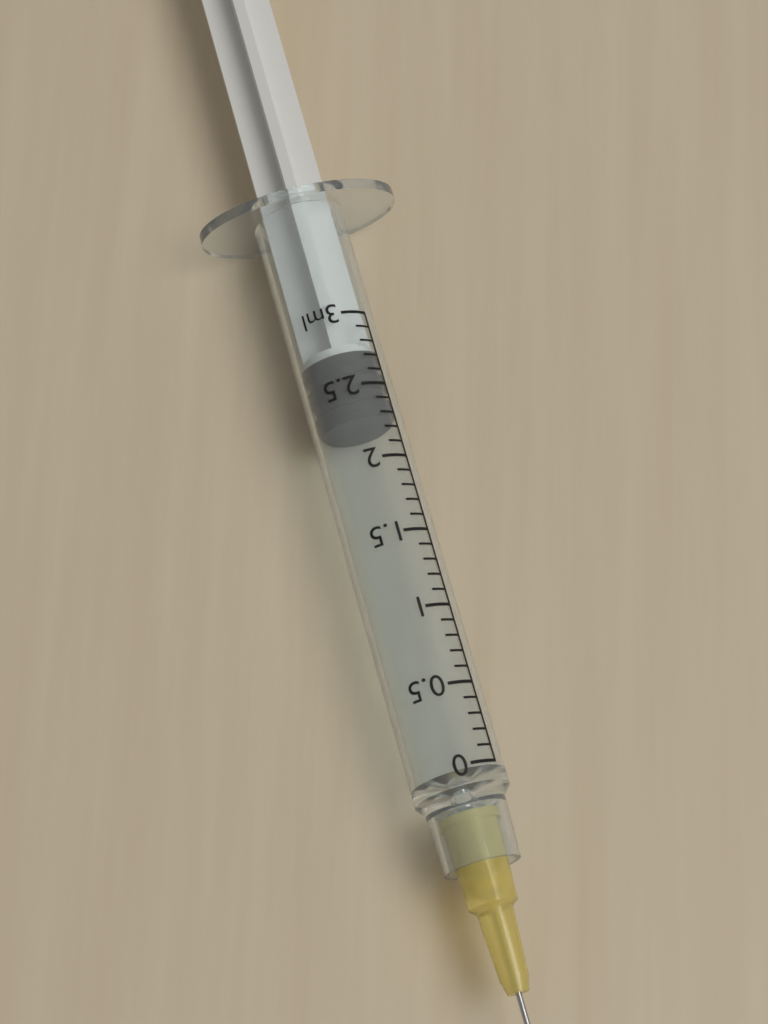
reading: 2.3 ml
